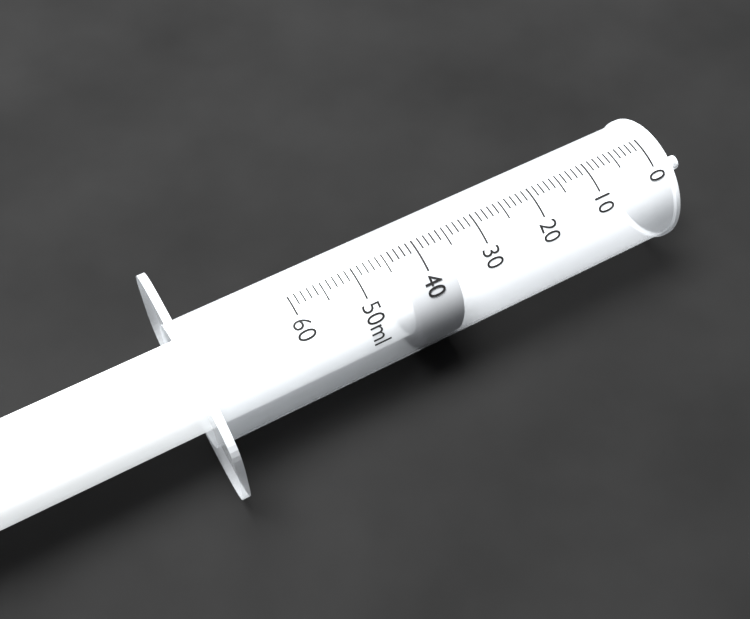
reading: 36 ml
